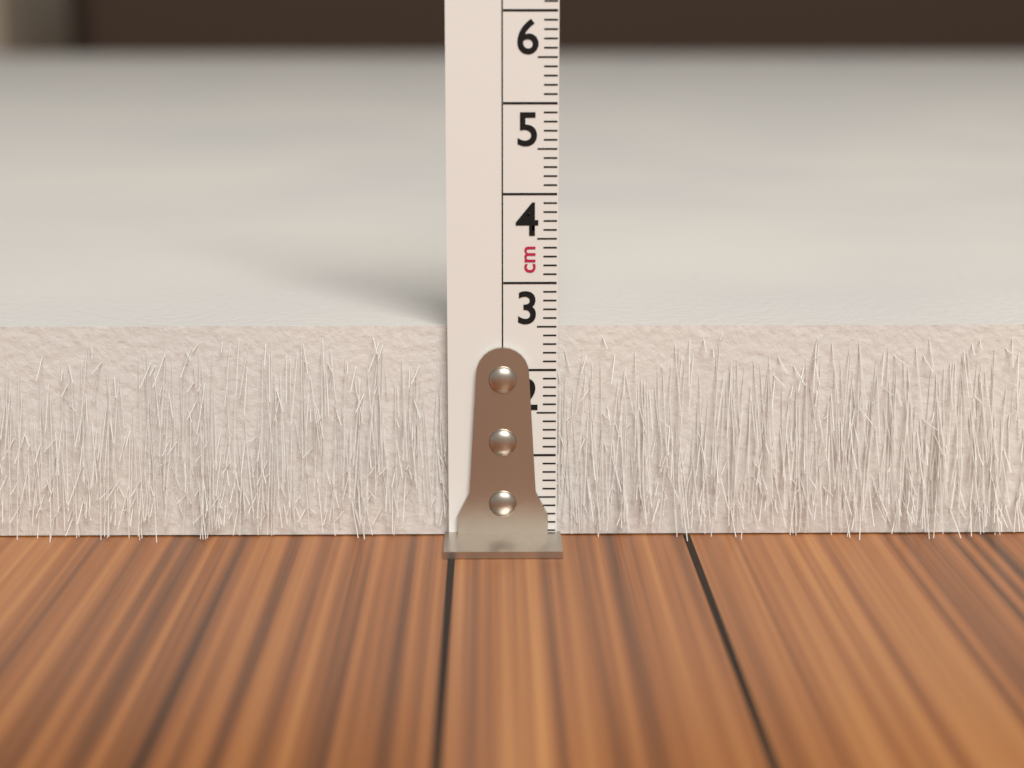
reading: 2.5 cm
